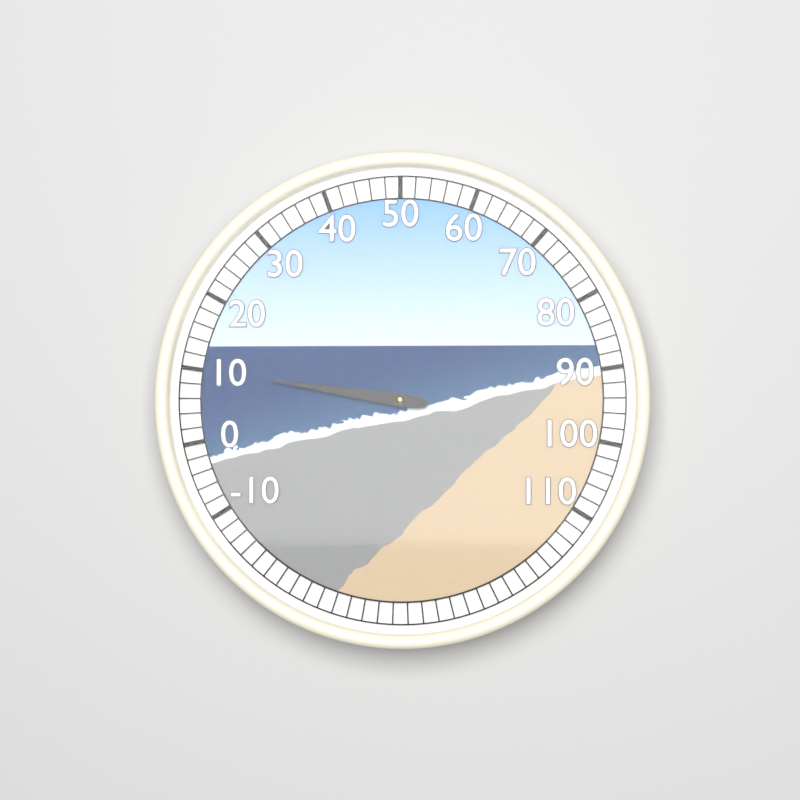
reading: 10 (no unit)
